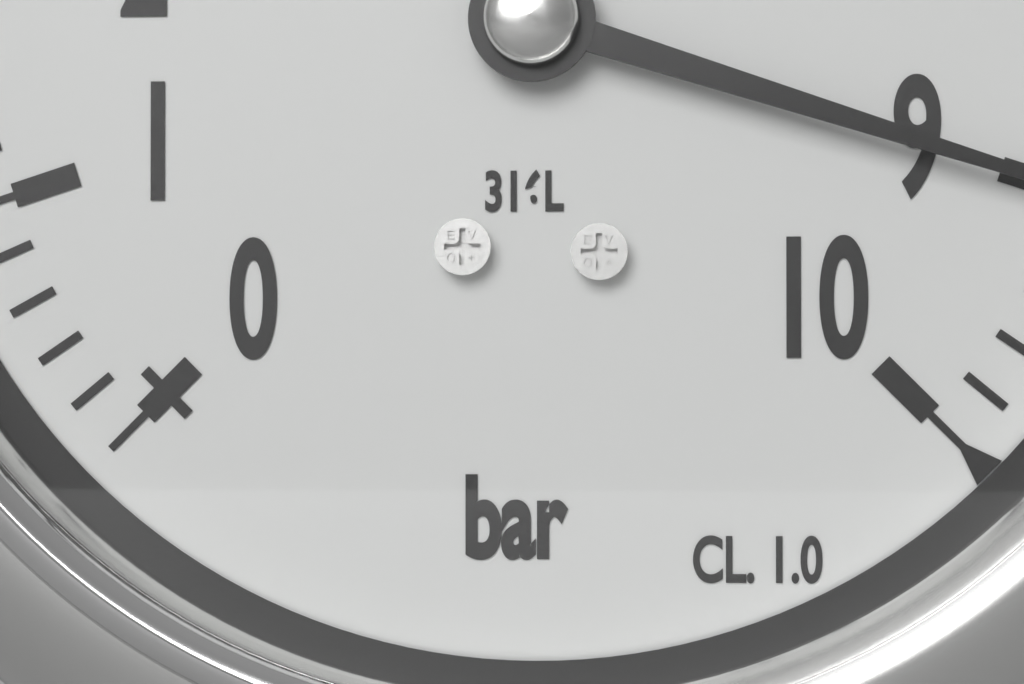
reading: 9.0 bar
